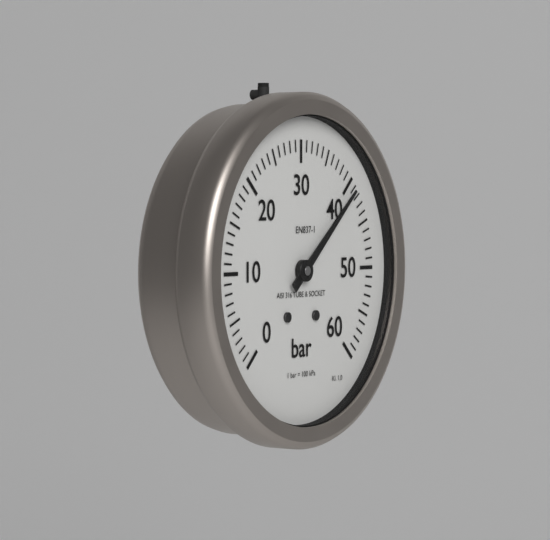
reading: 41 bar
